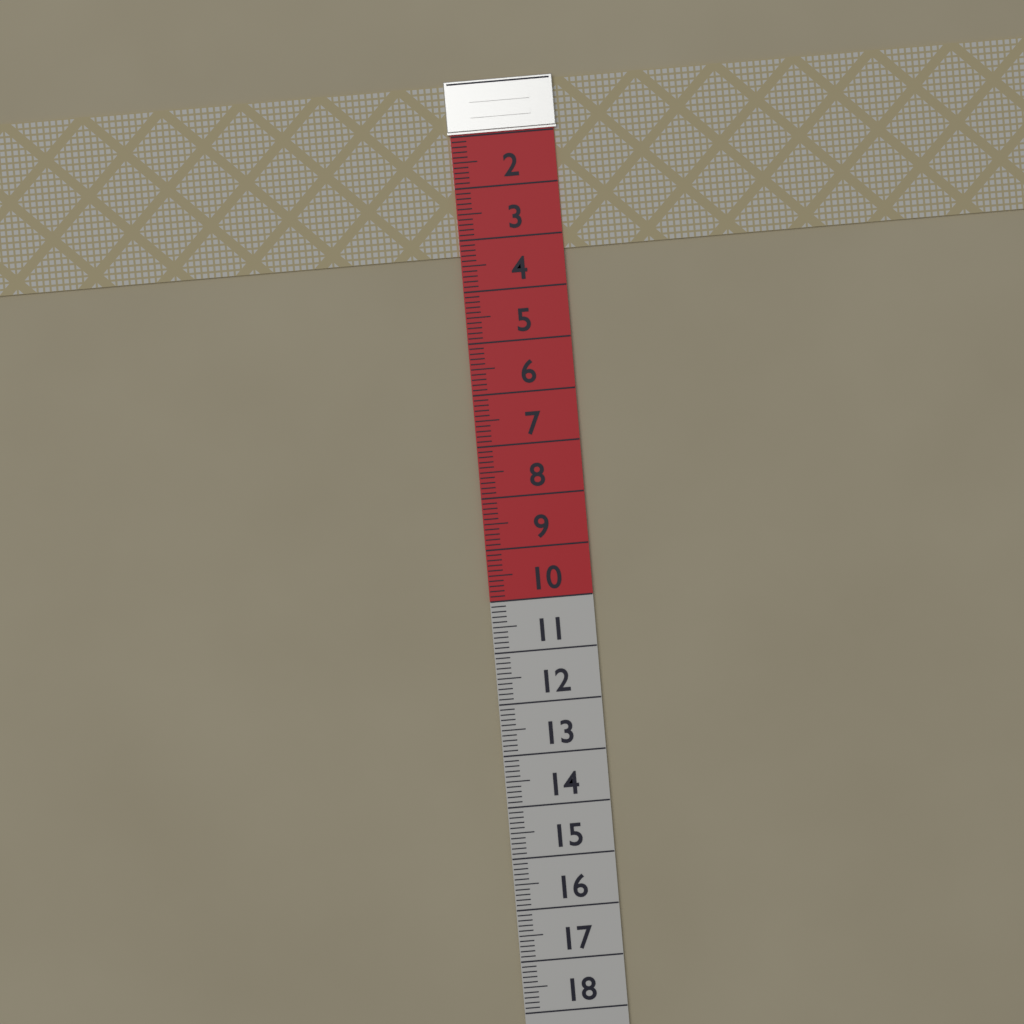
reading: 3.3 (no unit)
